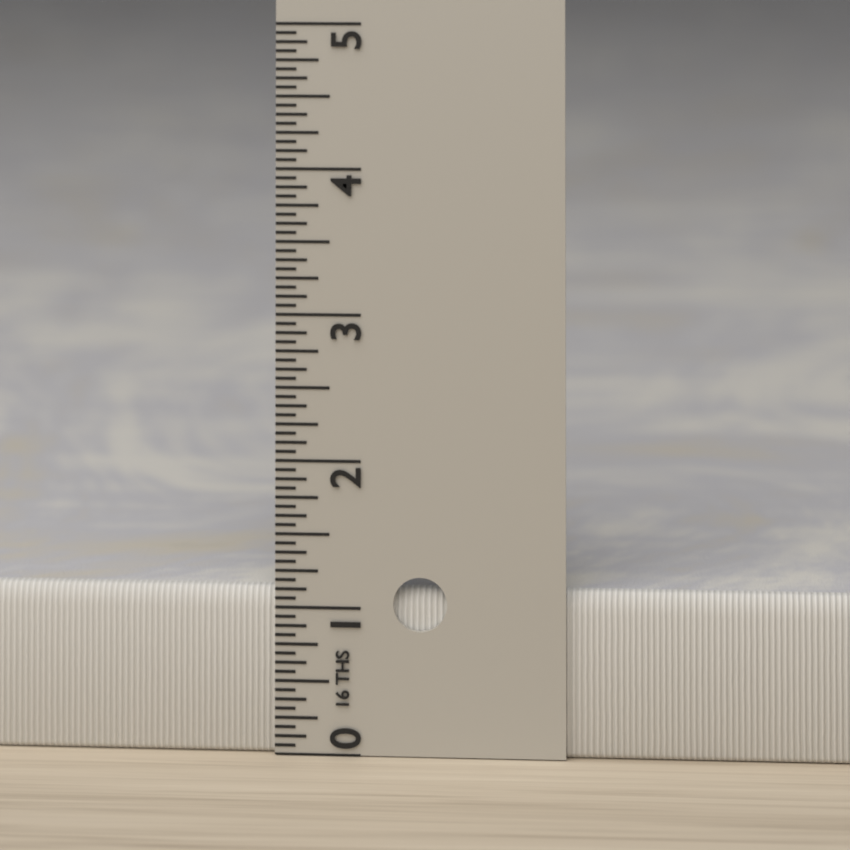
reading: 1.1250 in
